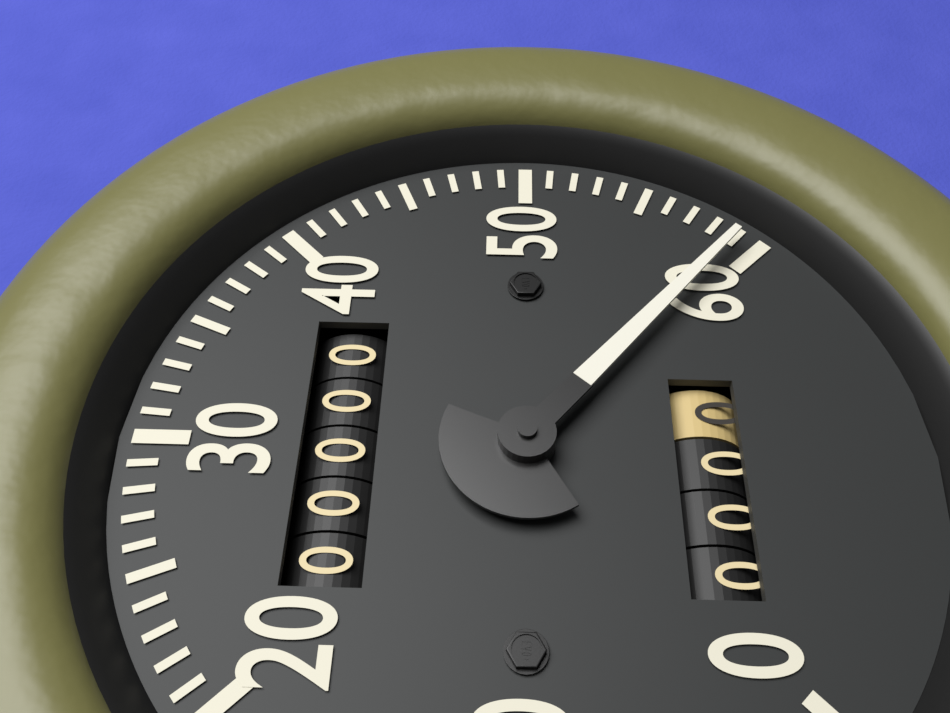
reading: 59 (no unit)
